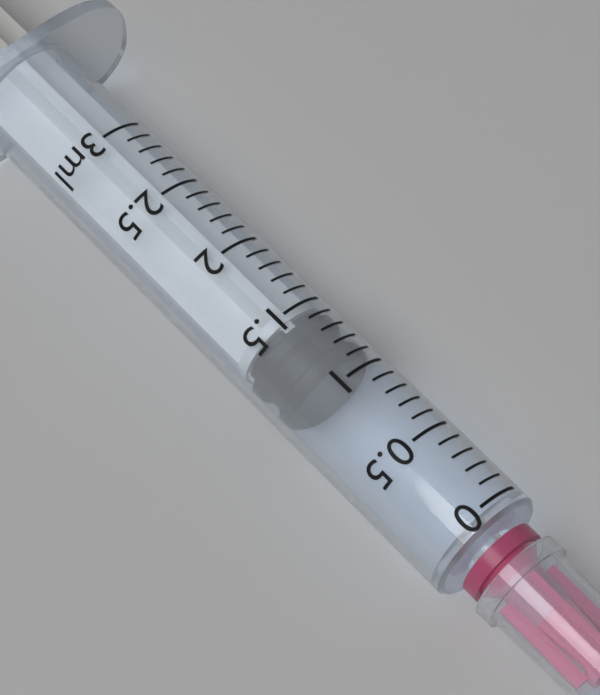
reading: 1.1 ml
